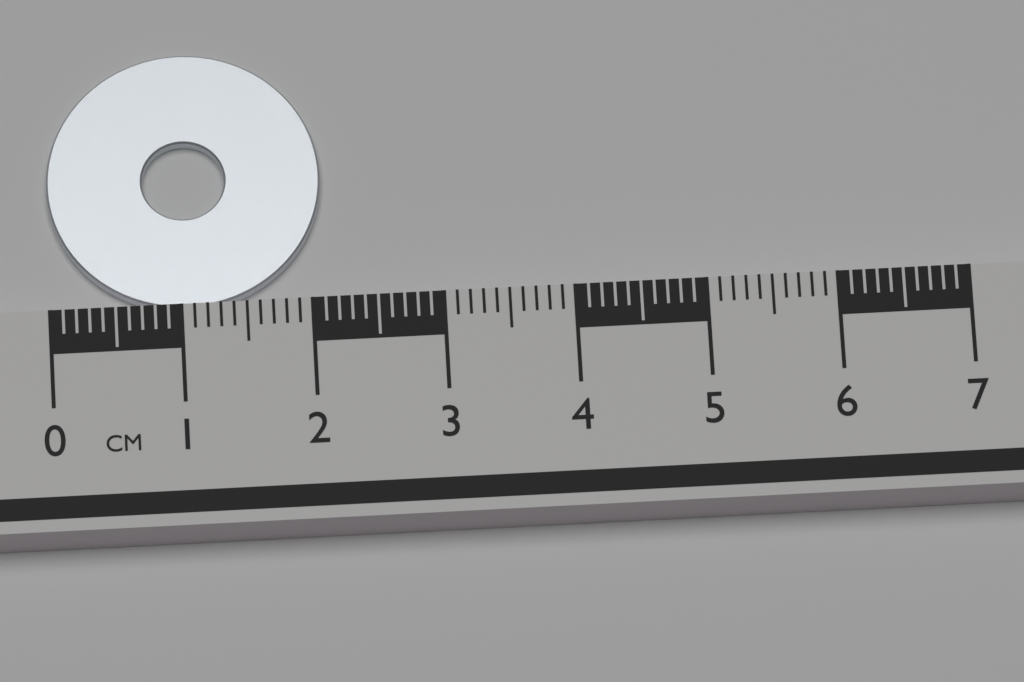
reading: 2.1 cm
